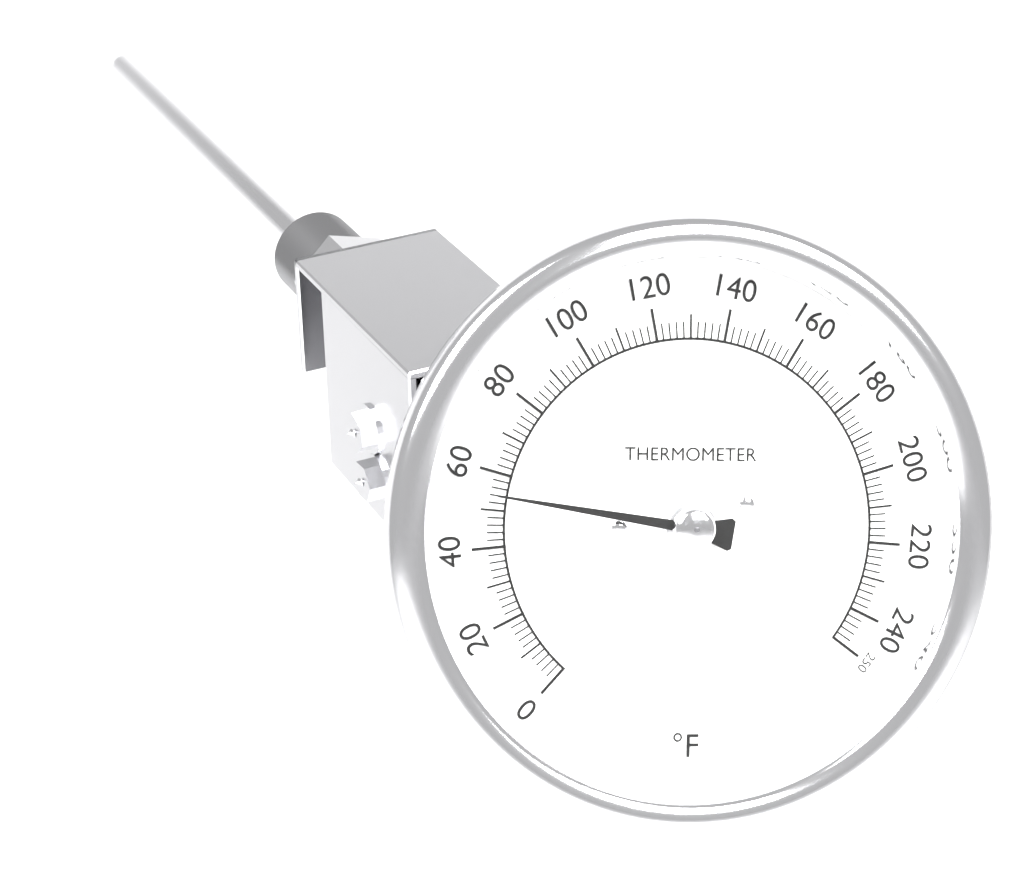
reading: 54 °F
